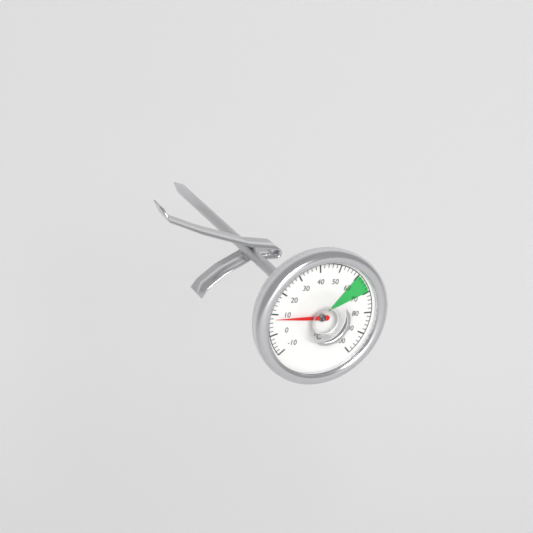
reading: 8 °C
